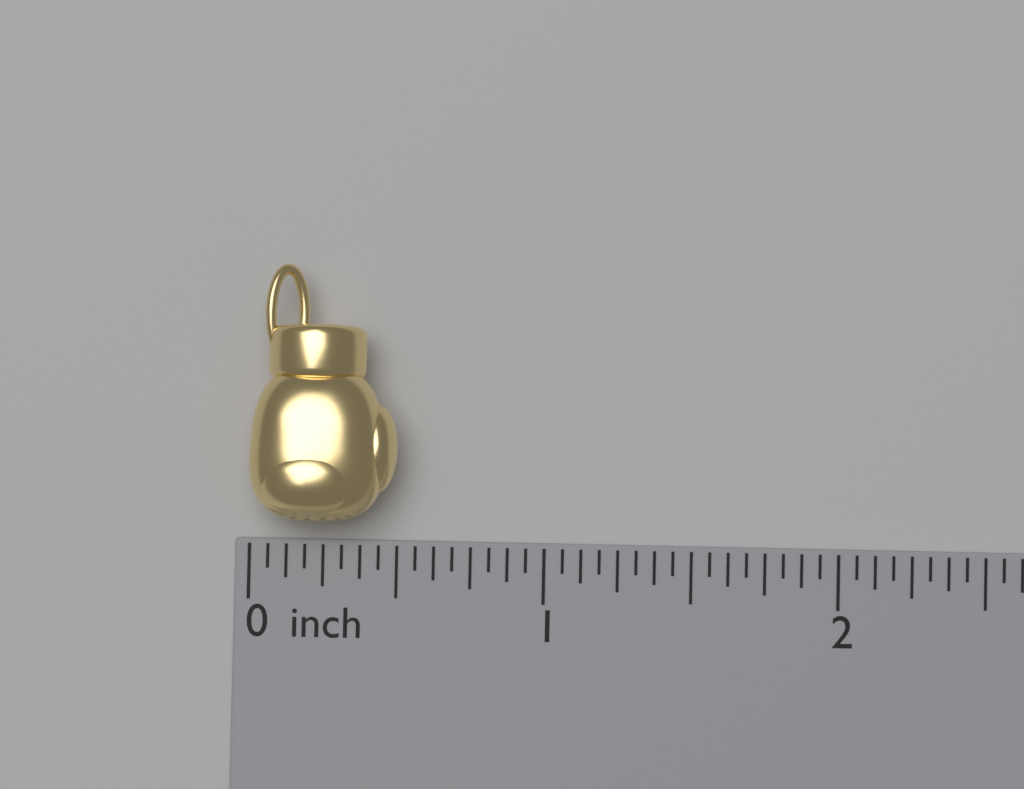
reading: 0.5000 inch
